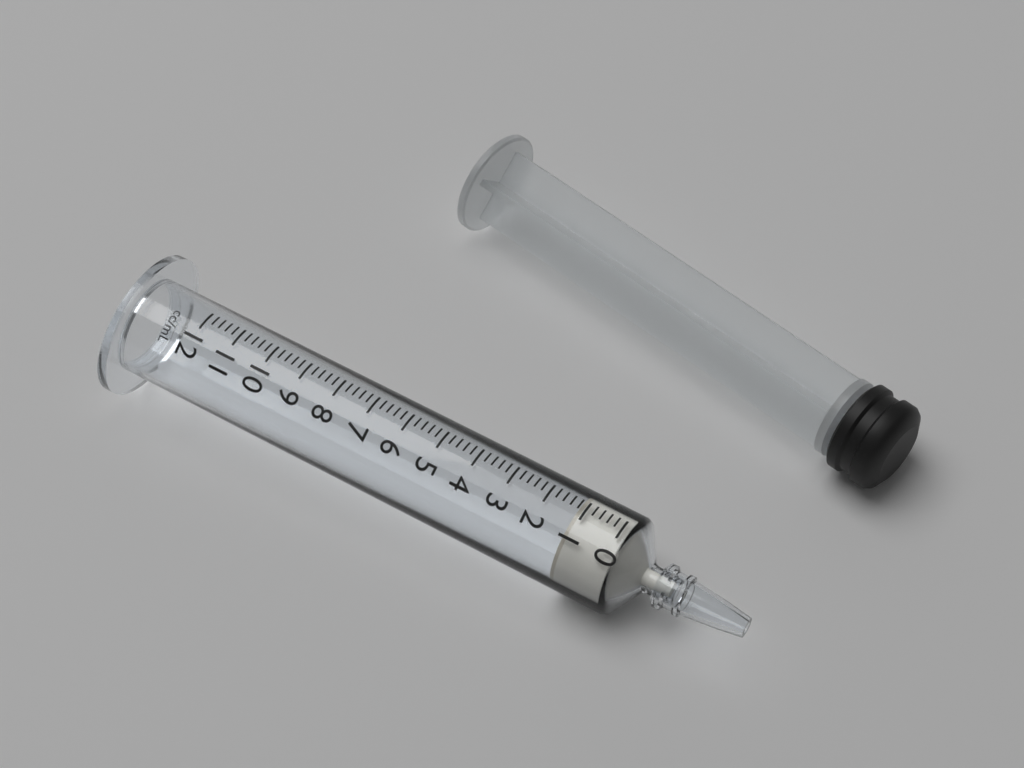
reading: 1.2 ml
